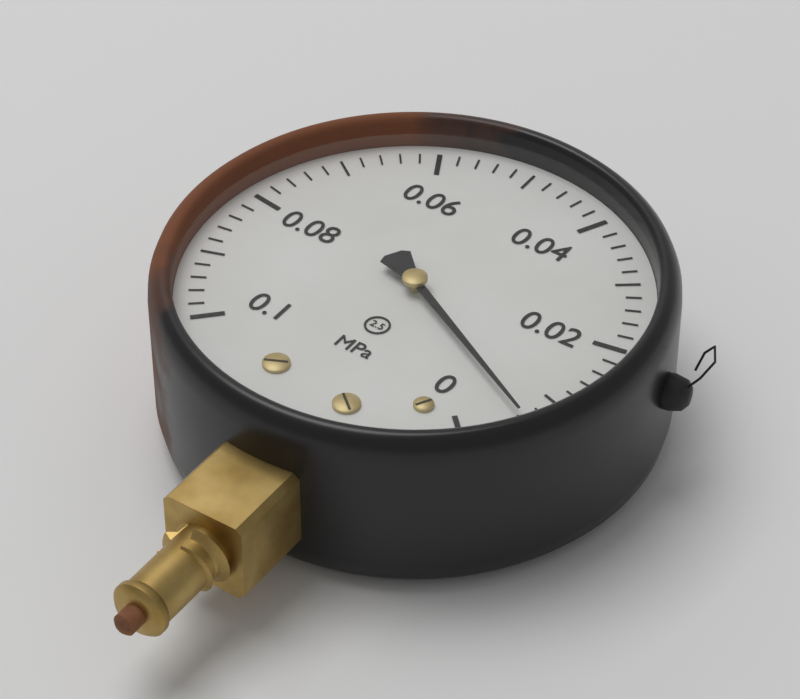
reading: 0.006 MPa
